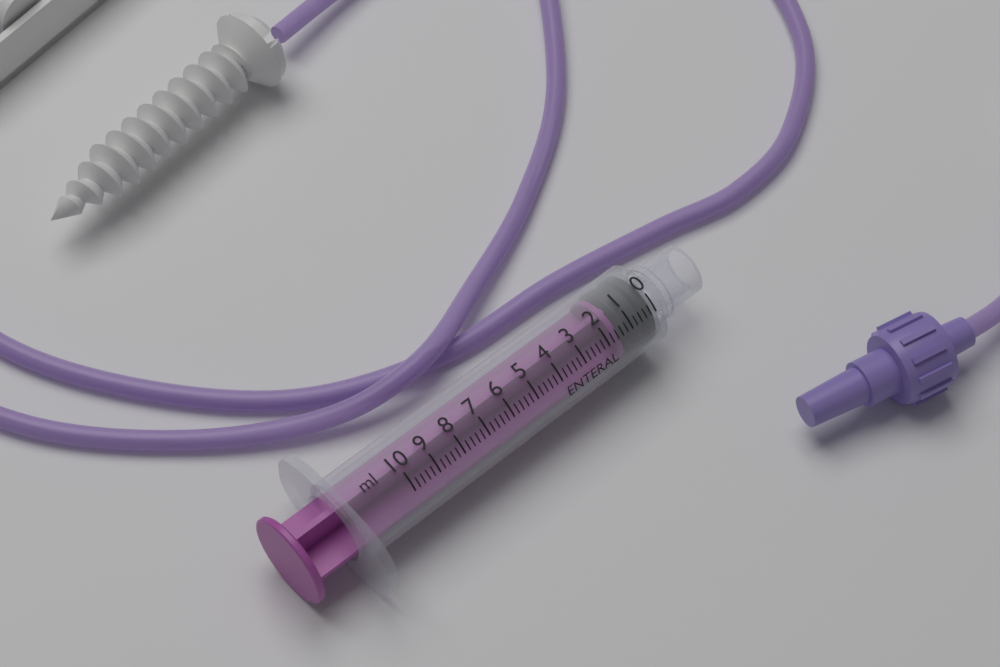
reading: 0.0 ml
